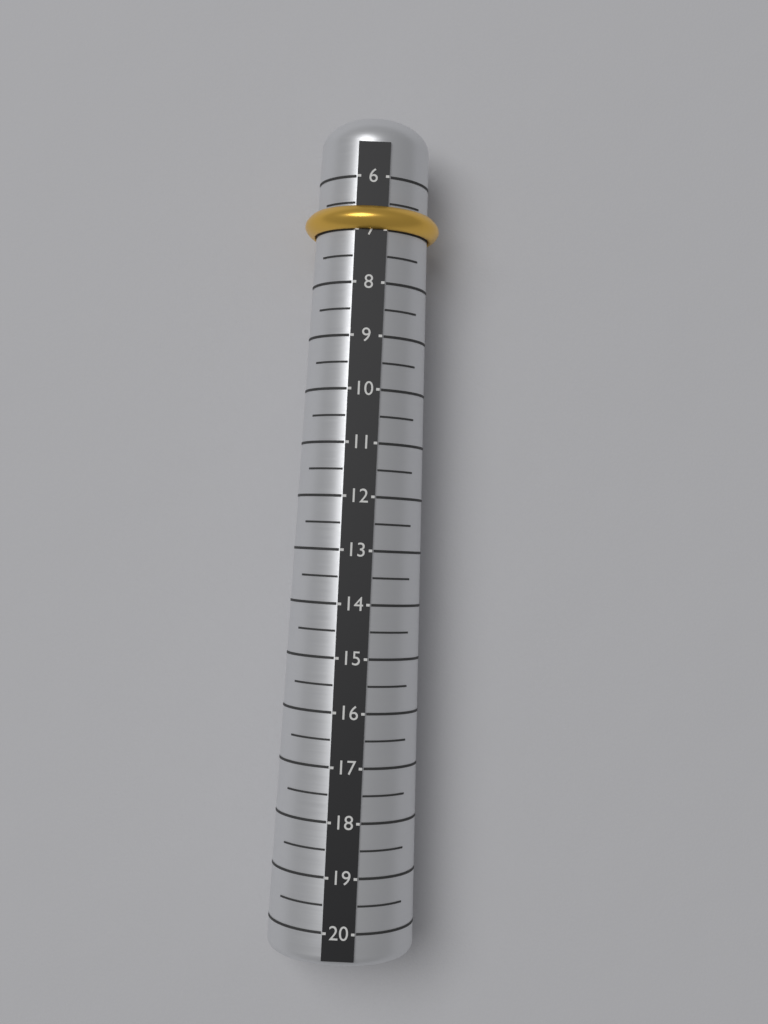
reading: 7.0 (no unit)
